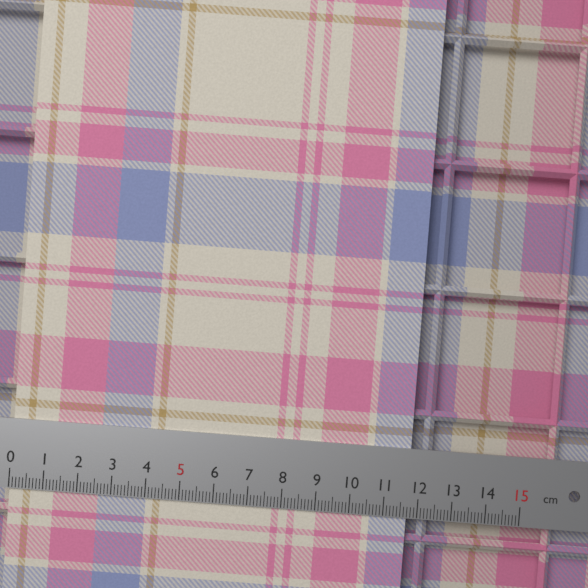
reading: 11.7 cm
